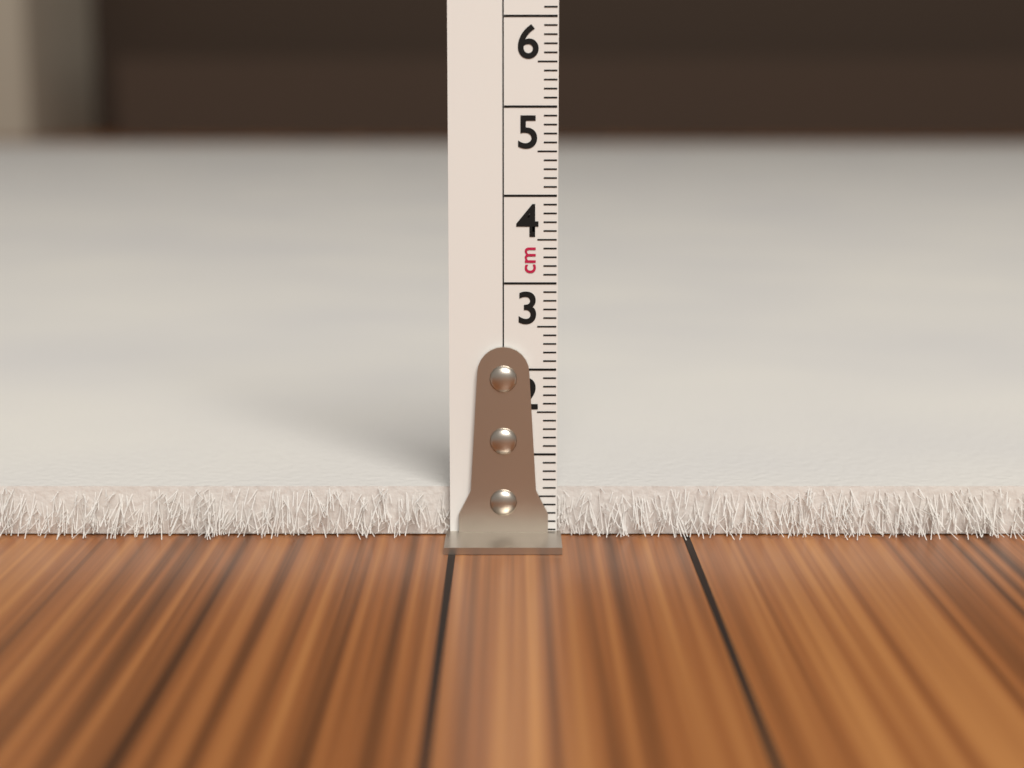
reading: 0.6 cm
